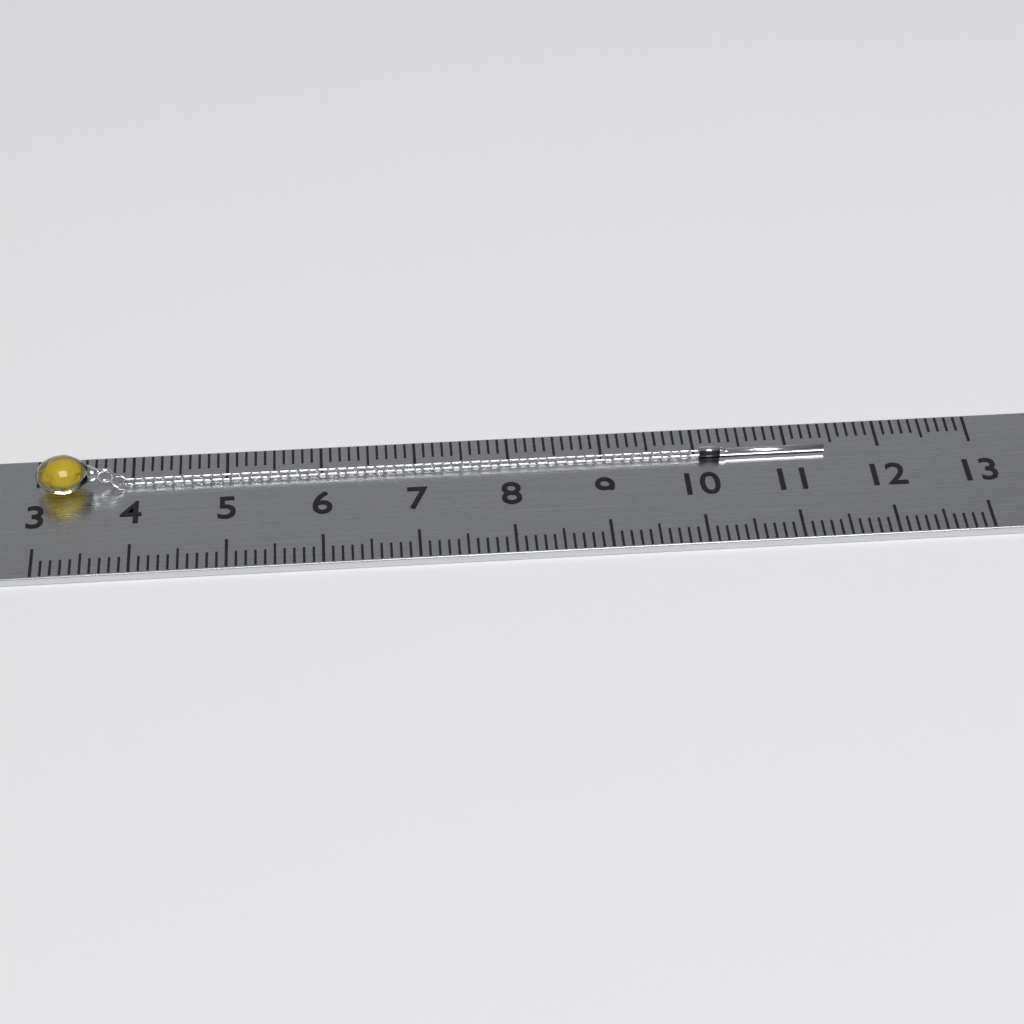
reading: 11.4 (no unit)
